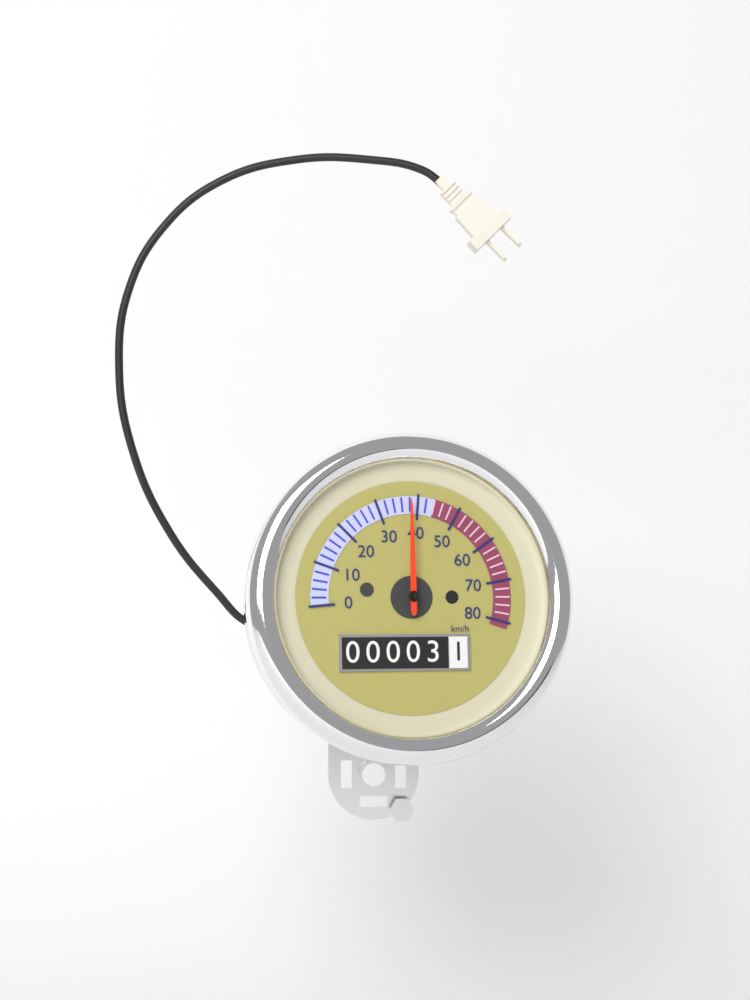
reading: 38 km/h
